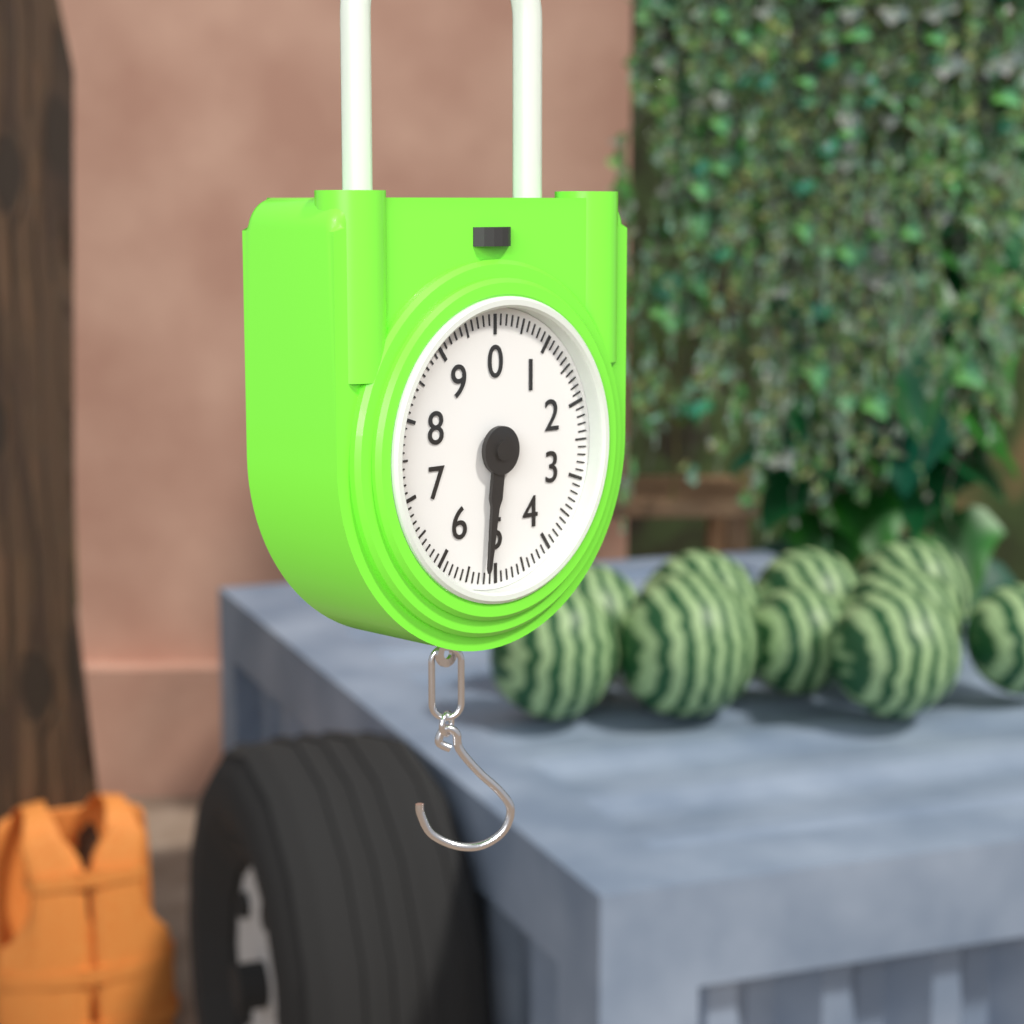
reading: 5.2 (no unit)
